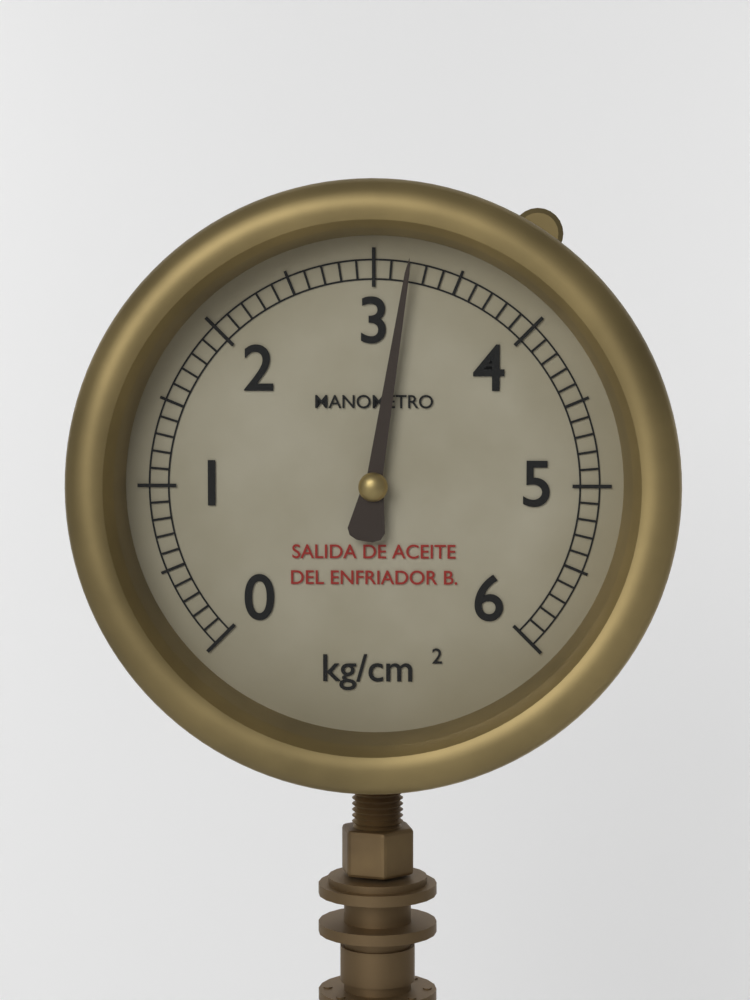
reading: 3.2 kg/cm²
